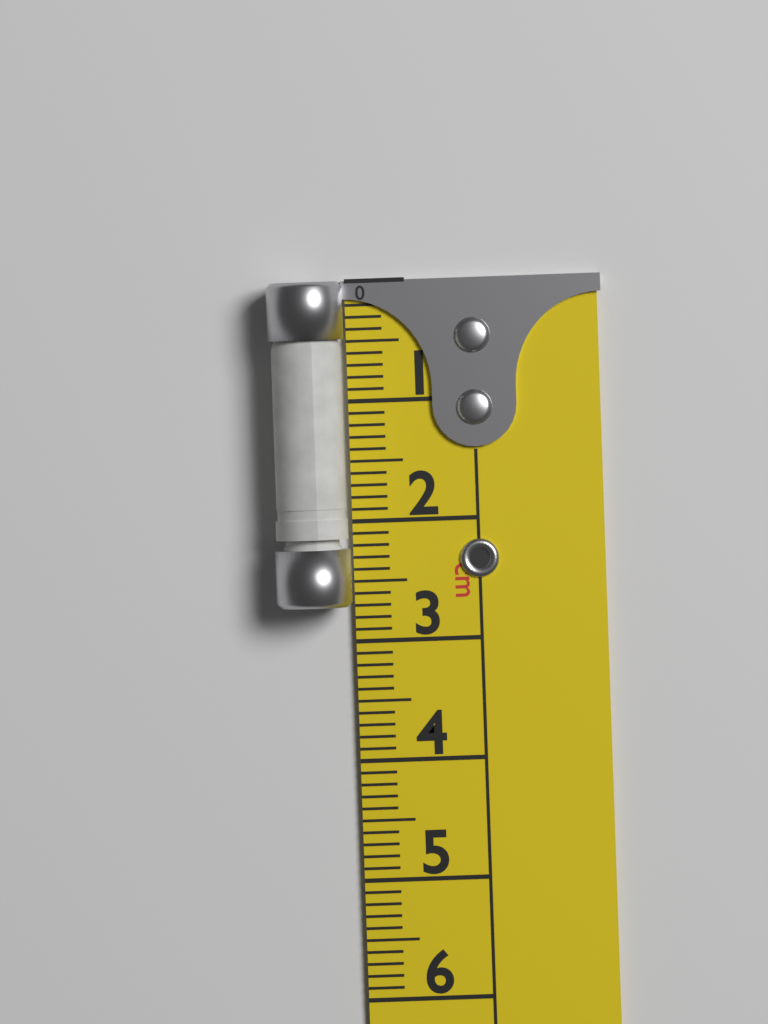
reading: 2.7 cm
